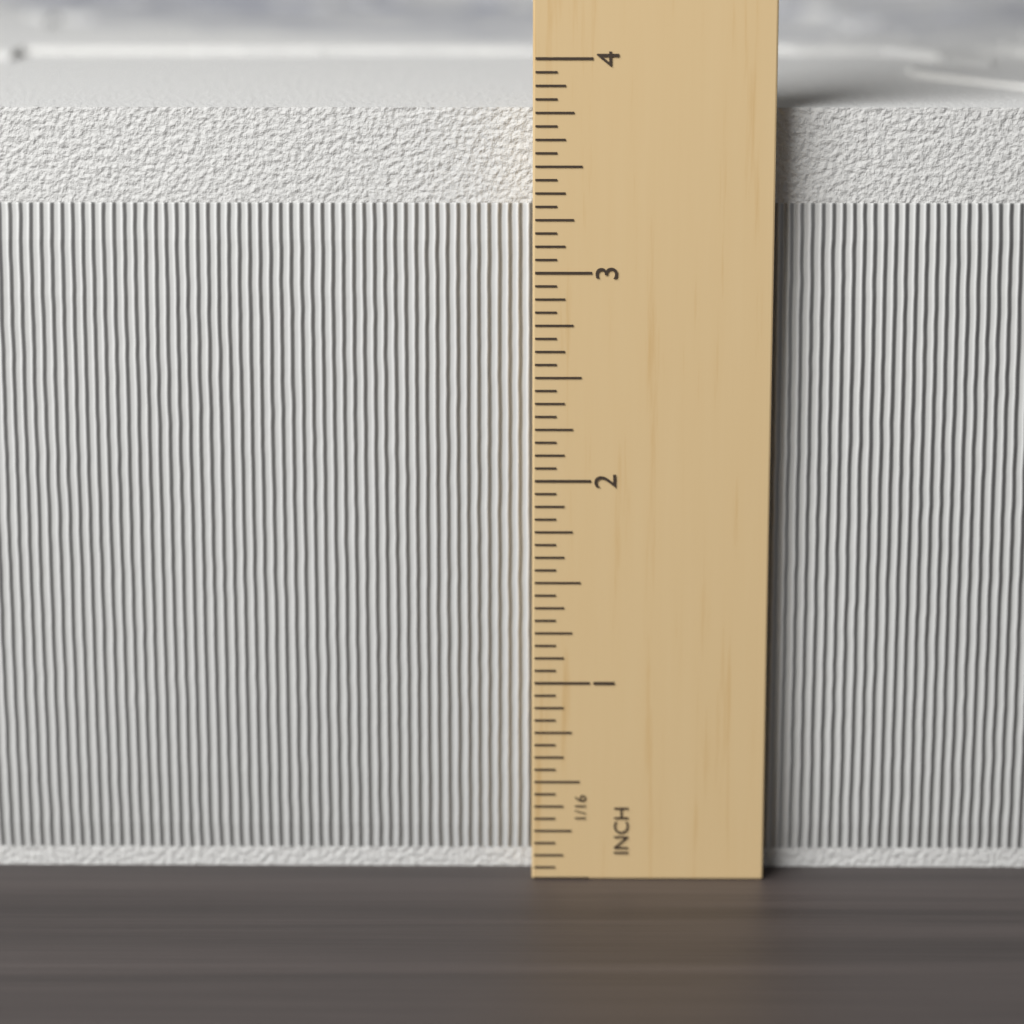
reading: 3.8125 in
